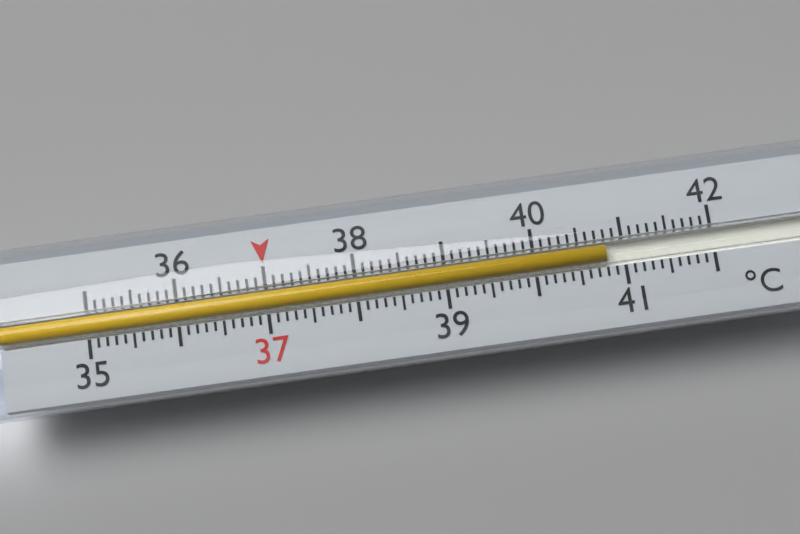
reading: 40.8 °C
